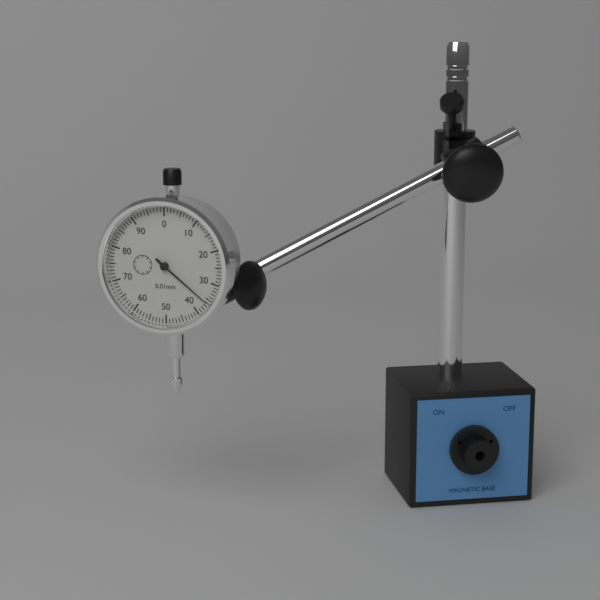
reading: 0.36 mm
